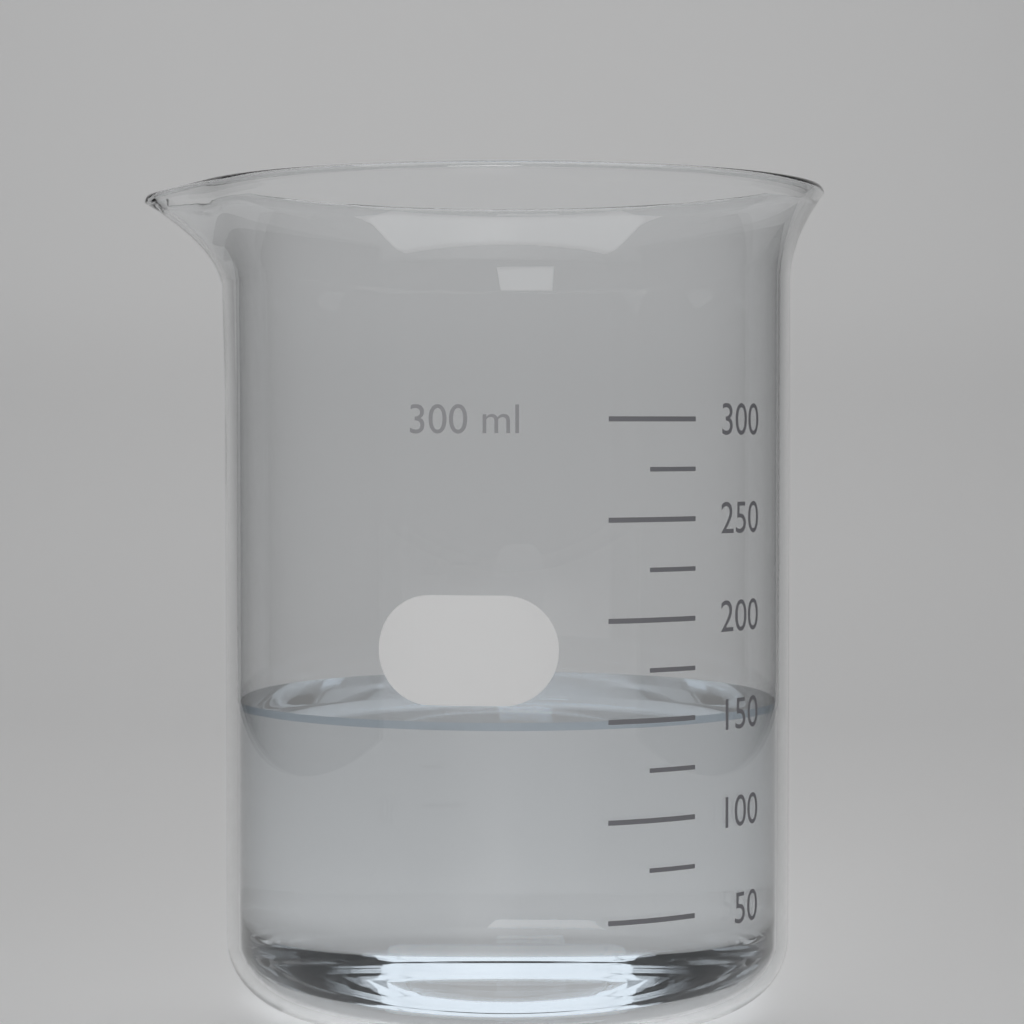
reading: 150 ml
